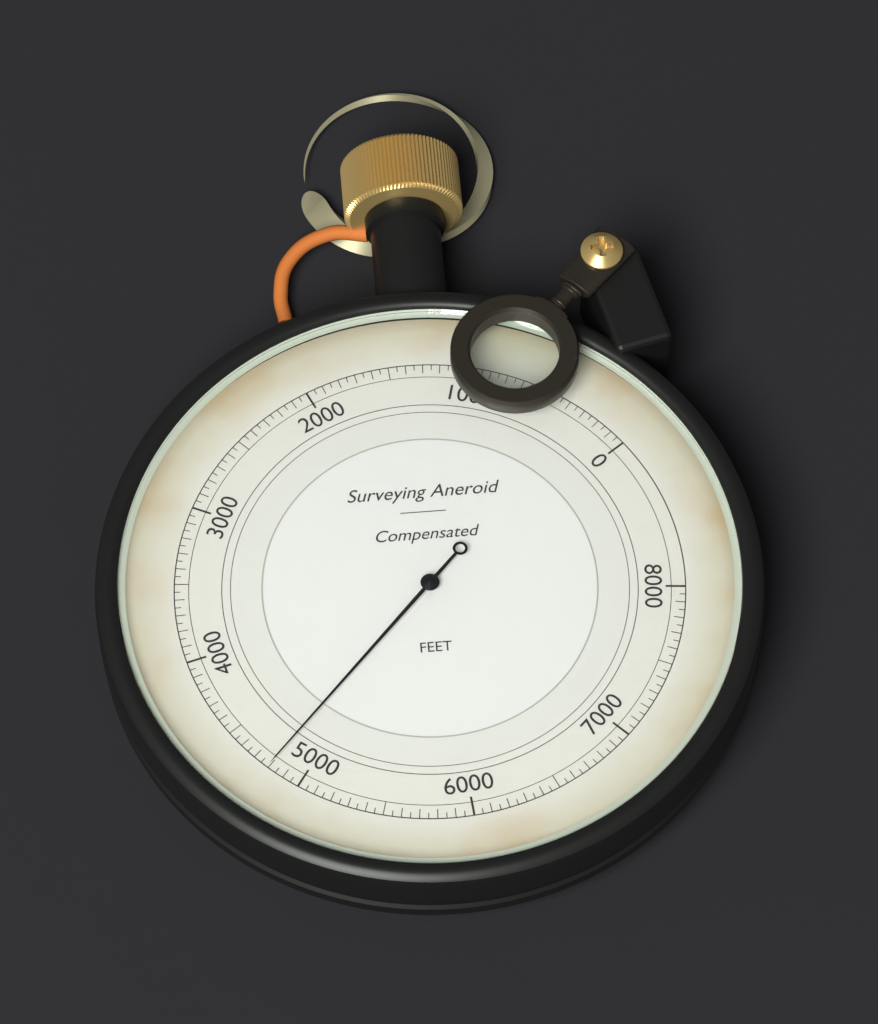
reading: 4800 ft
